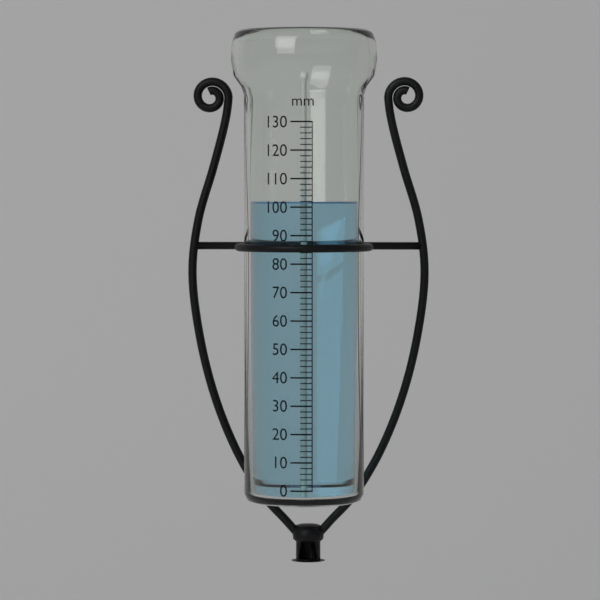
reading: 102 mm
